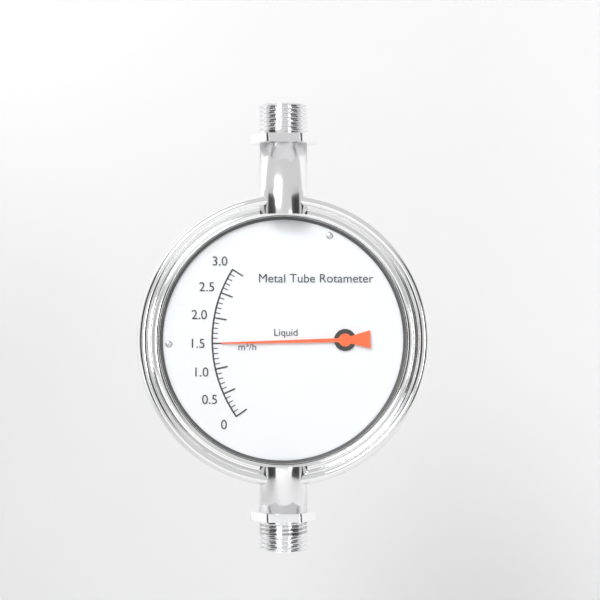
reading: 1.5 m³/h
